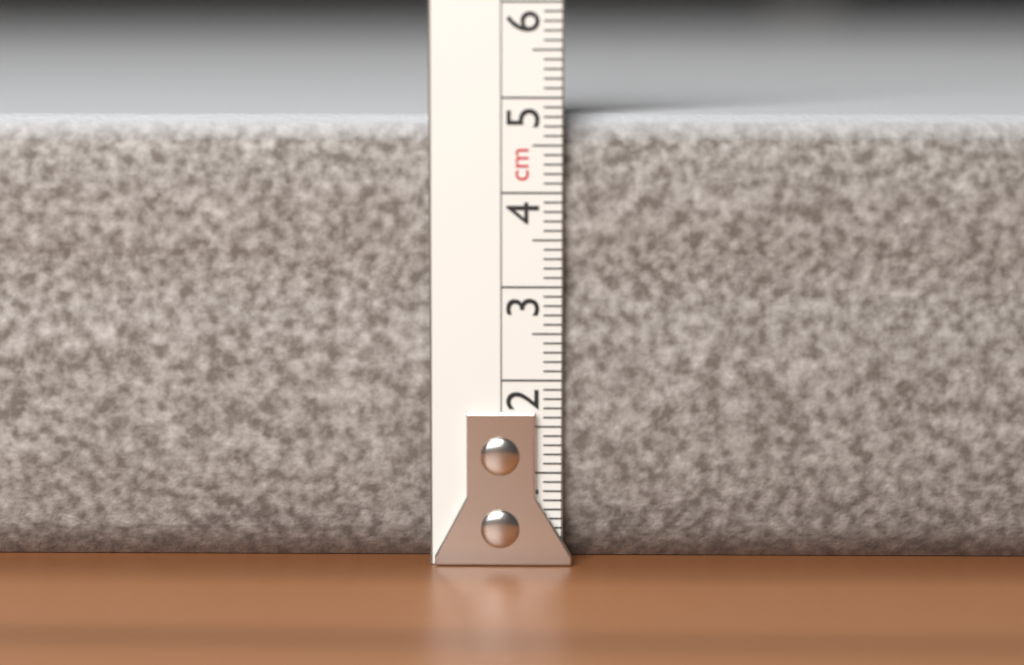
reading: 4.8 cm
